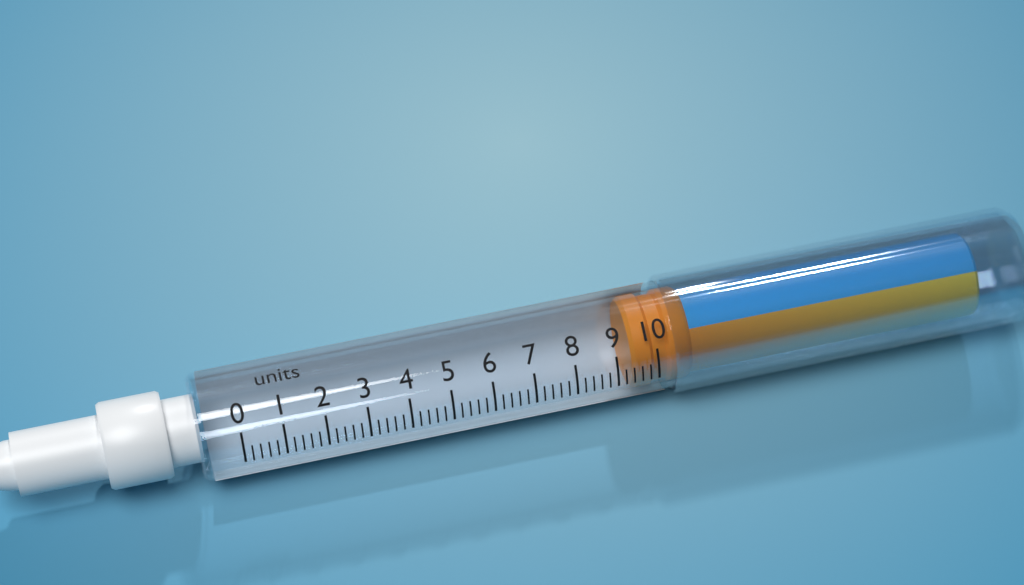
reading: 9.4 units
